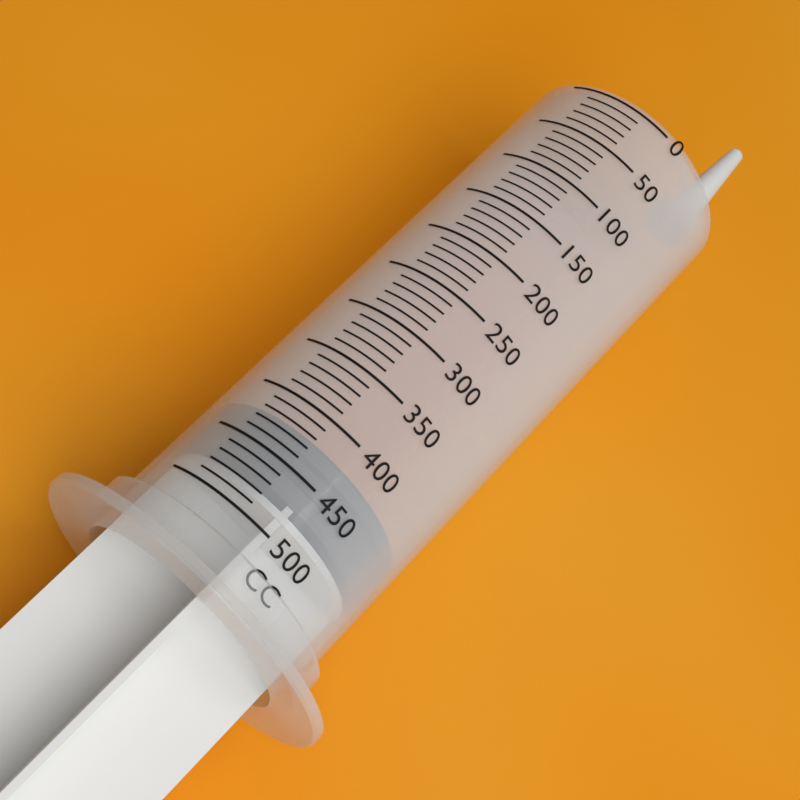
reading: 420 cc
